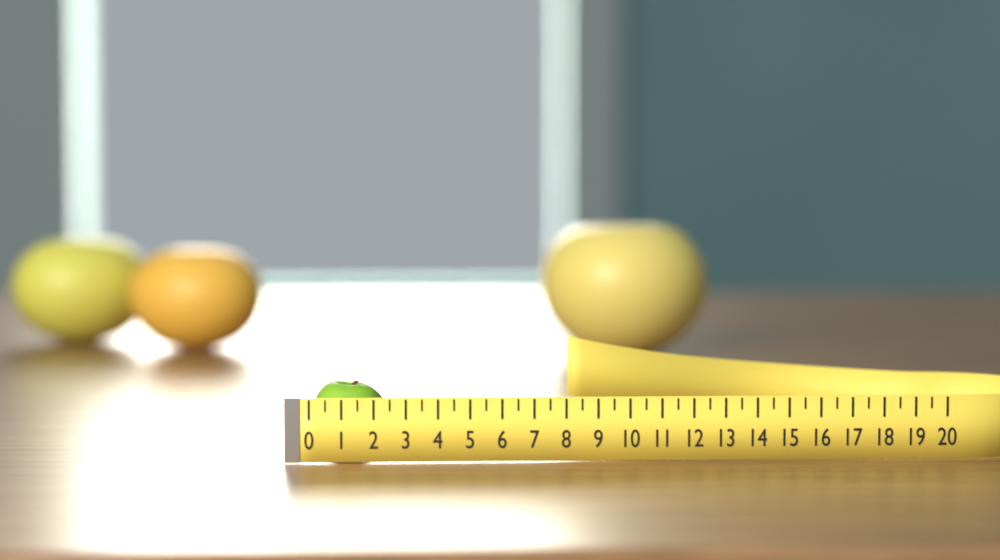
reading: 2.5 (no unit)
